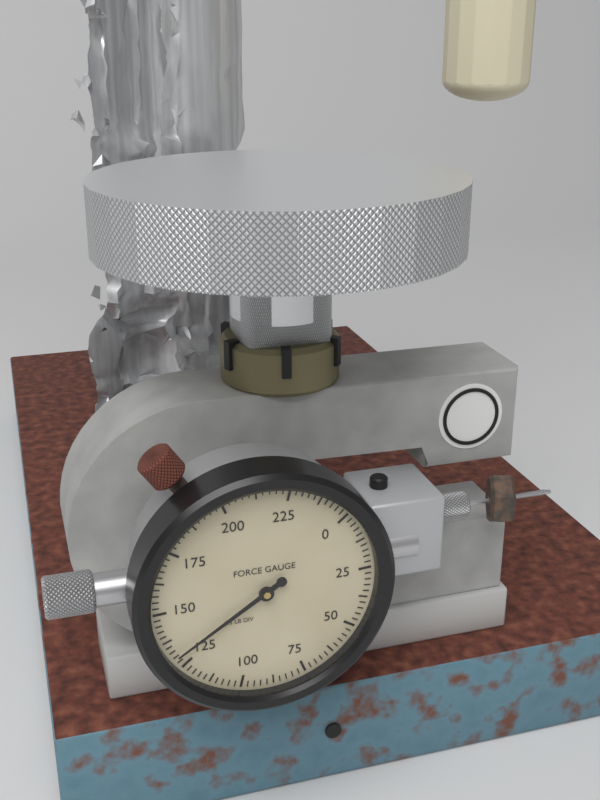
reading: 130.0 lb
